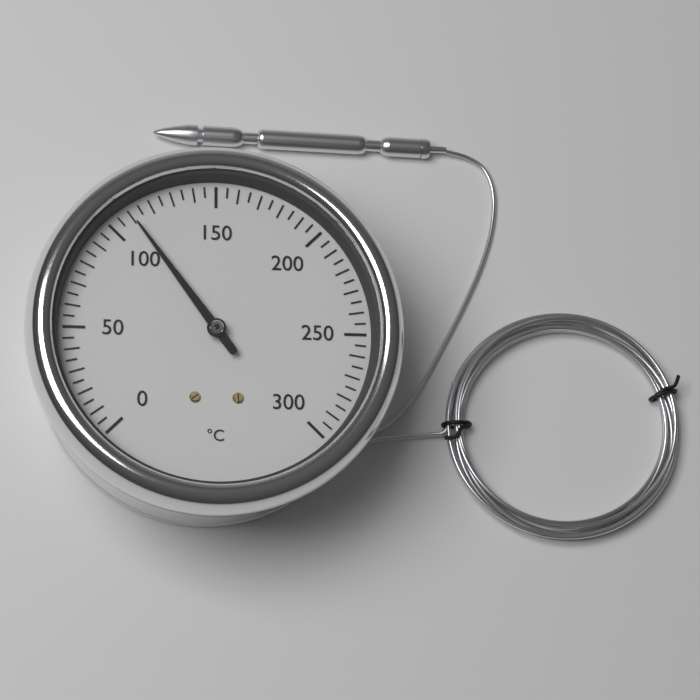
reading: 110 °C
